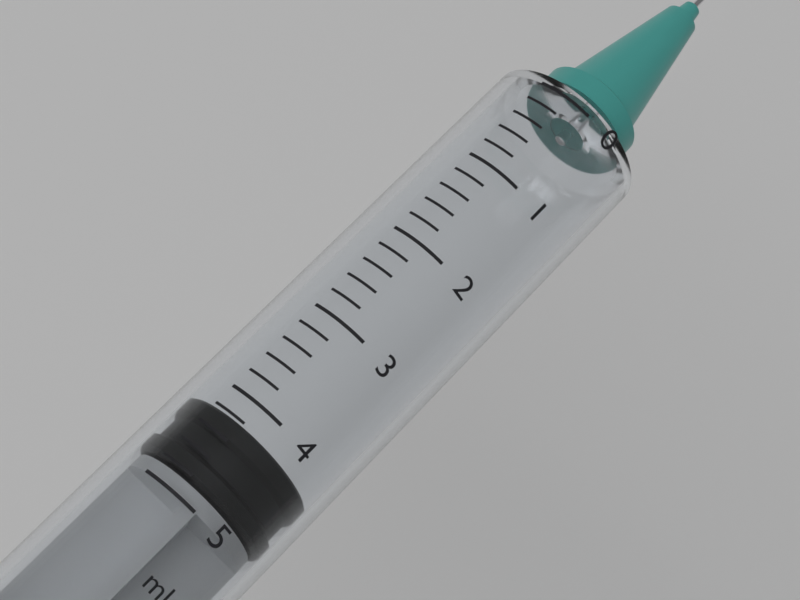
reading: 4.2 ml
